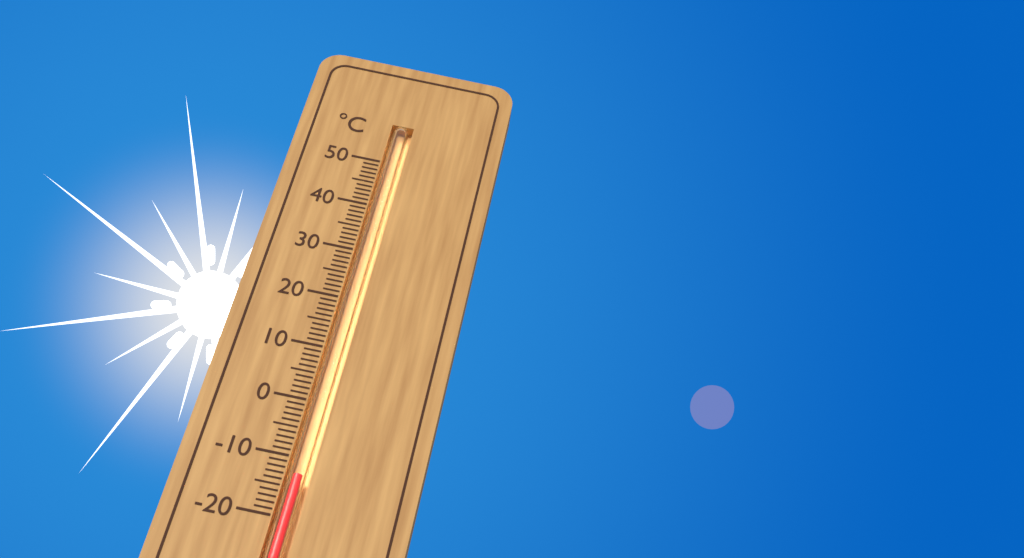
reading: -13 °C
